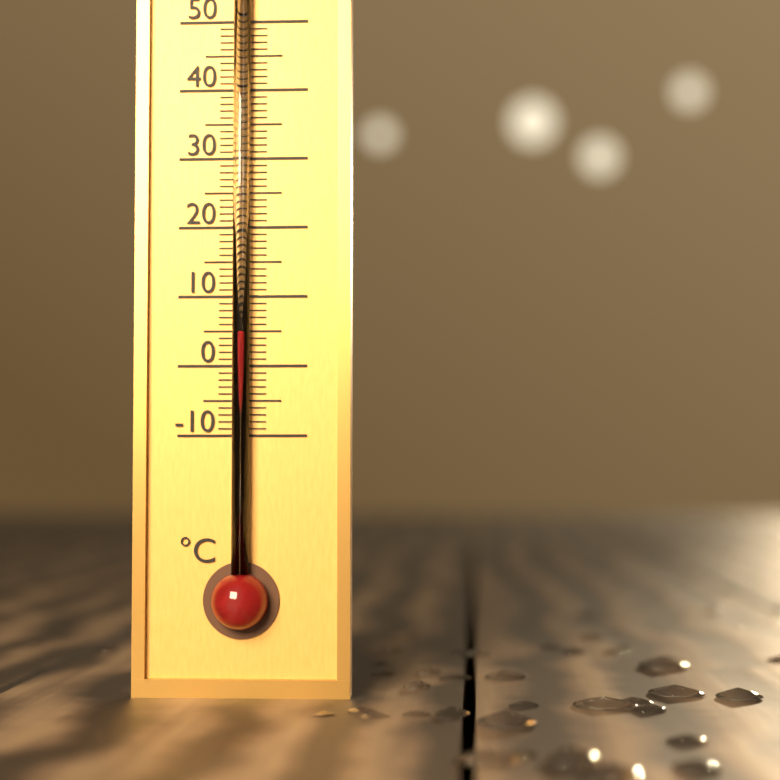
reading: 5 °C
